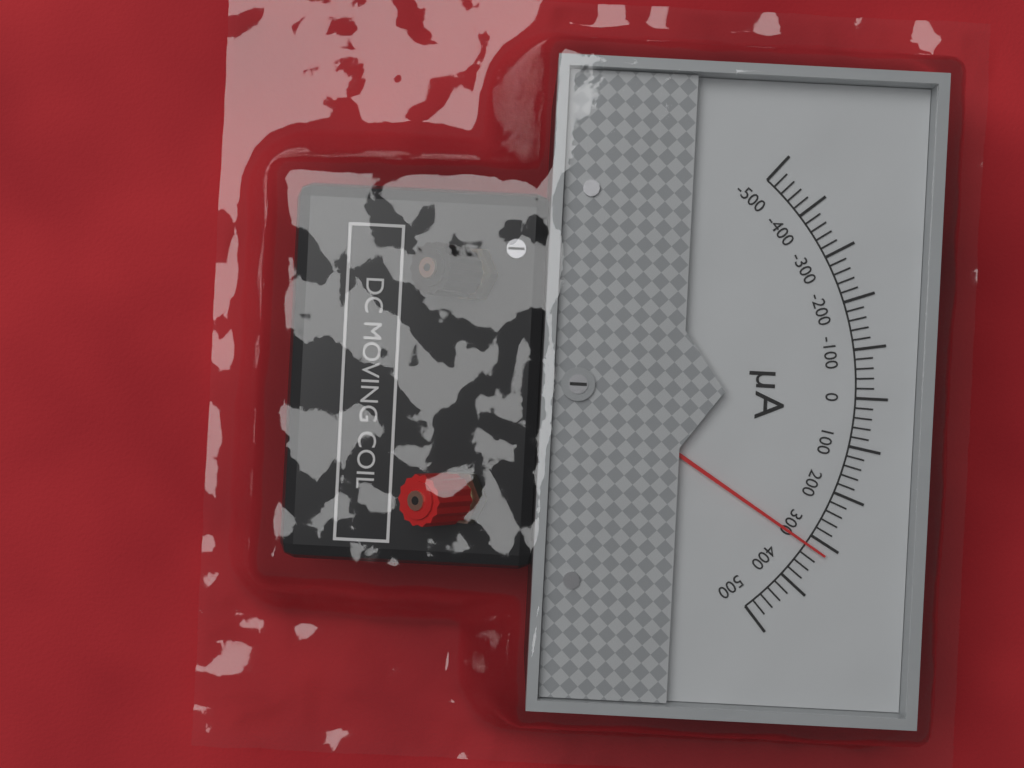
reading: 320 µA
